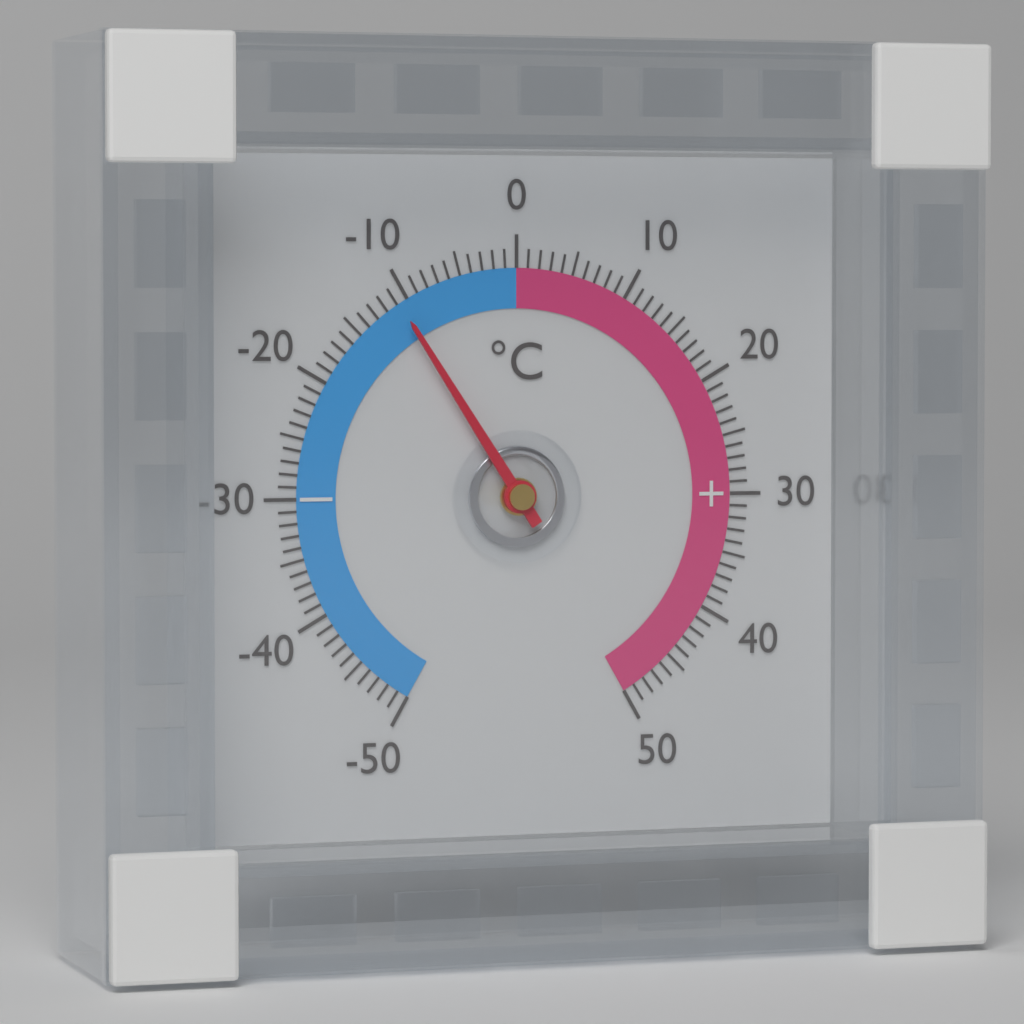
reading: -11 °C
